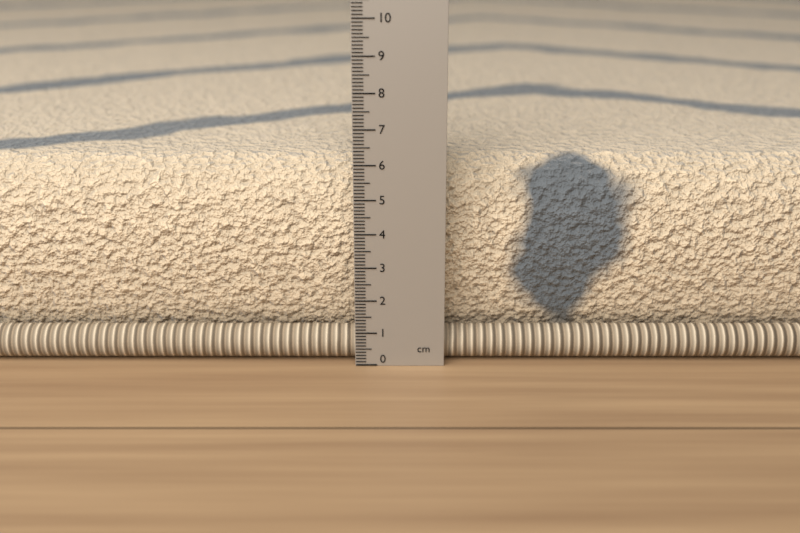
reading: 5.9 cm
